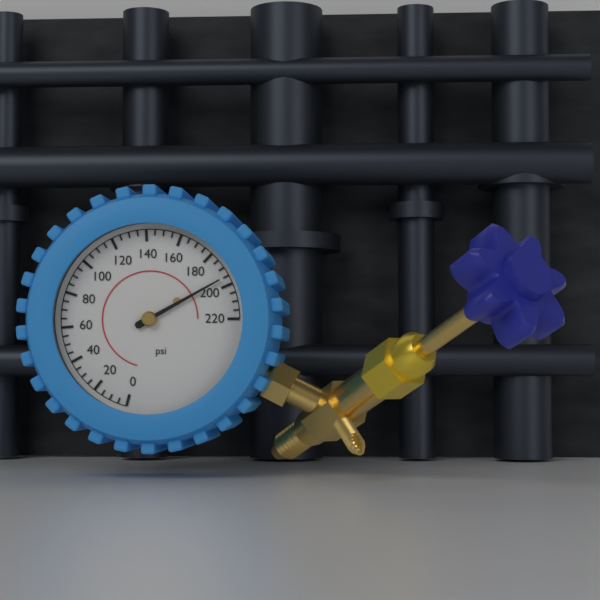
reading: 195 psi
